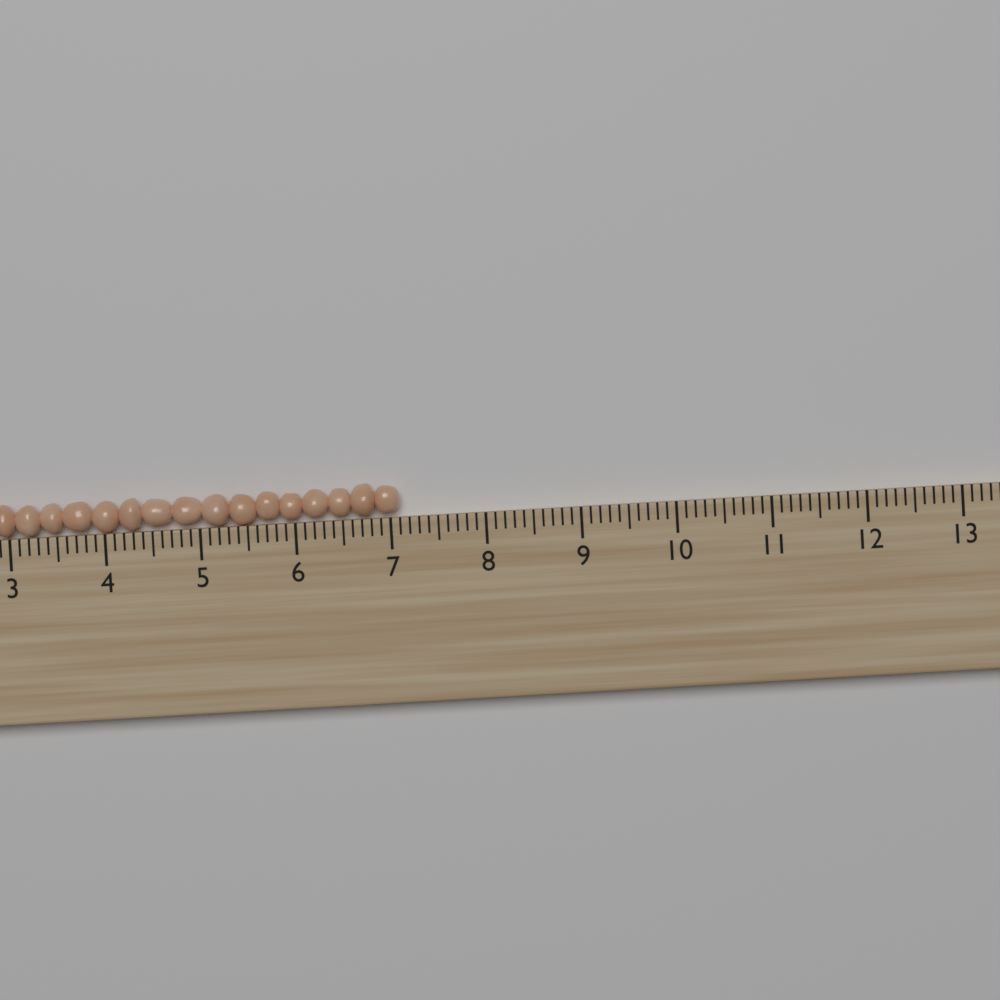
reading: 7.1 (no unit)
